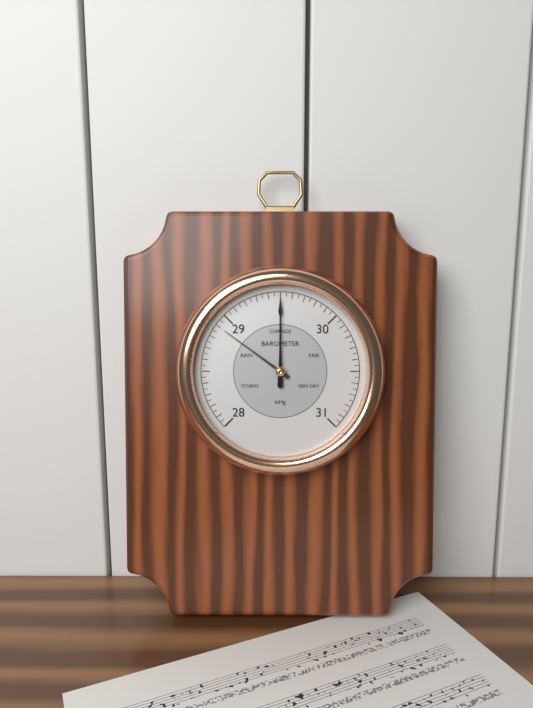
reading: 29.50 inHg
